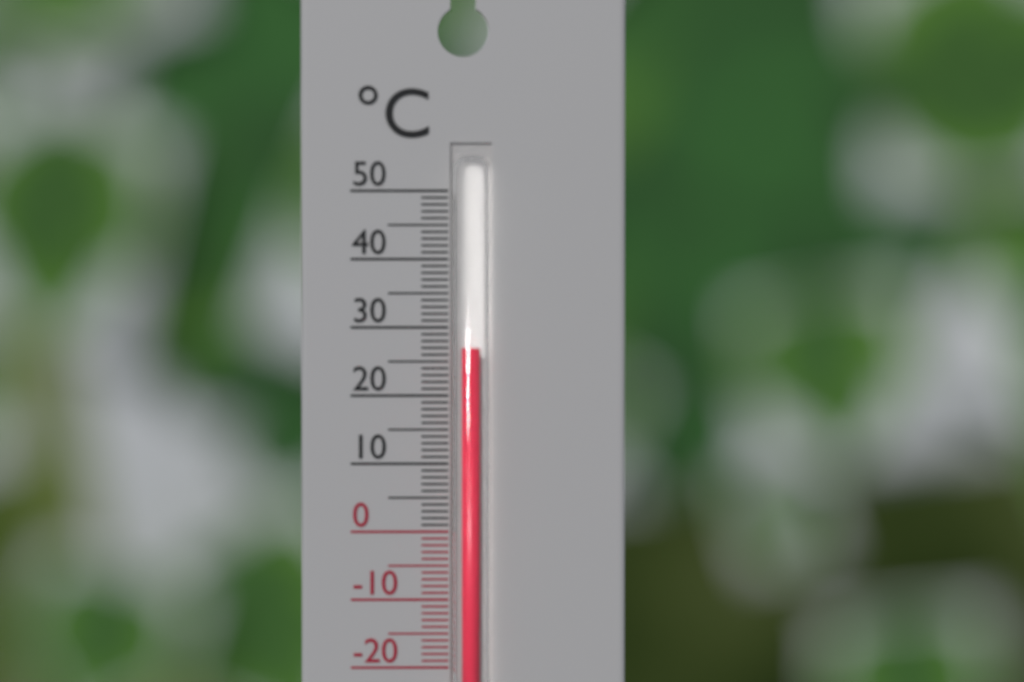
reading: 27 °C
